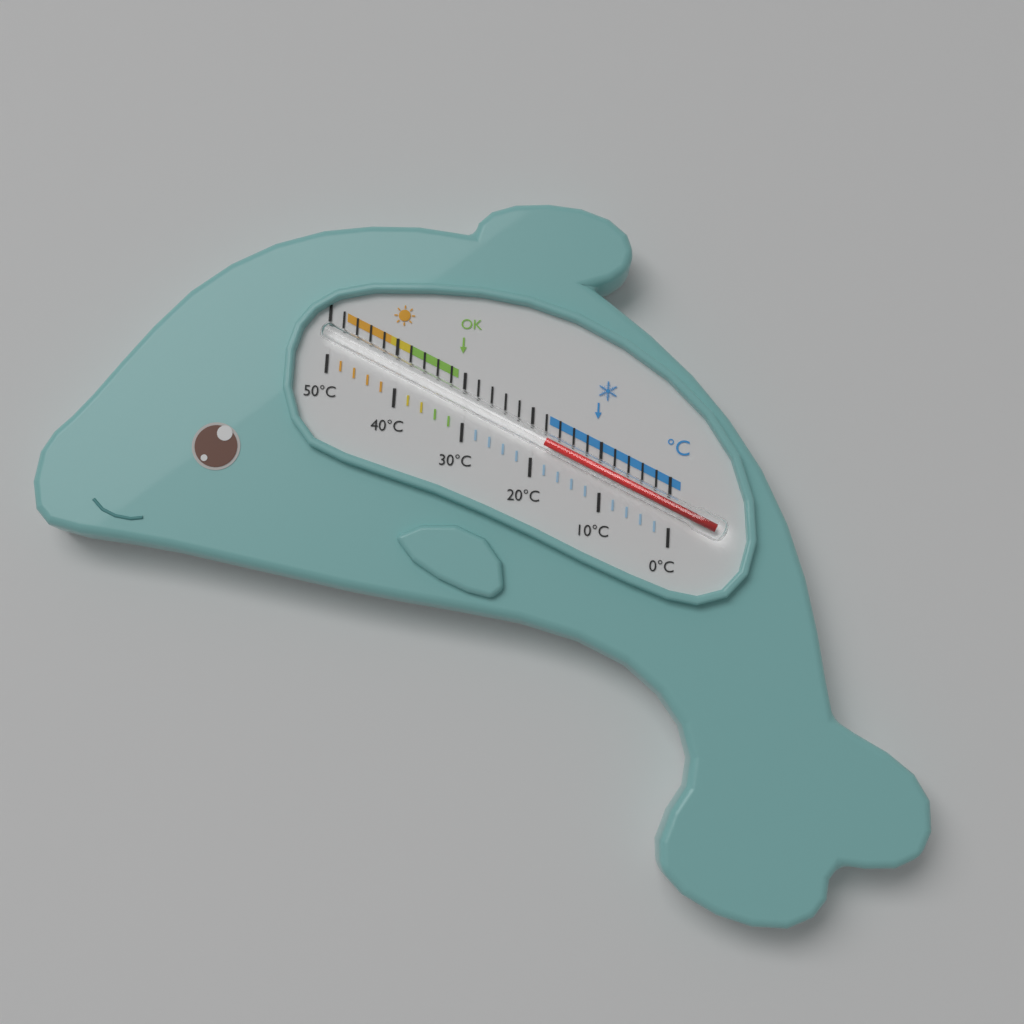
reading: 18 °C
